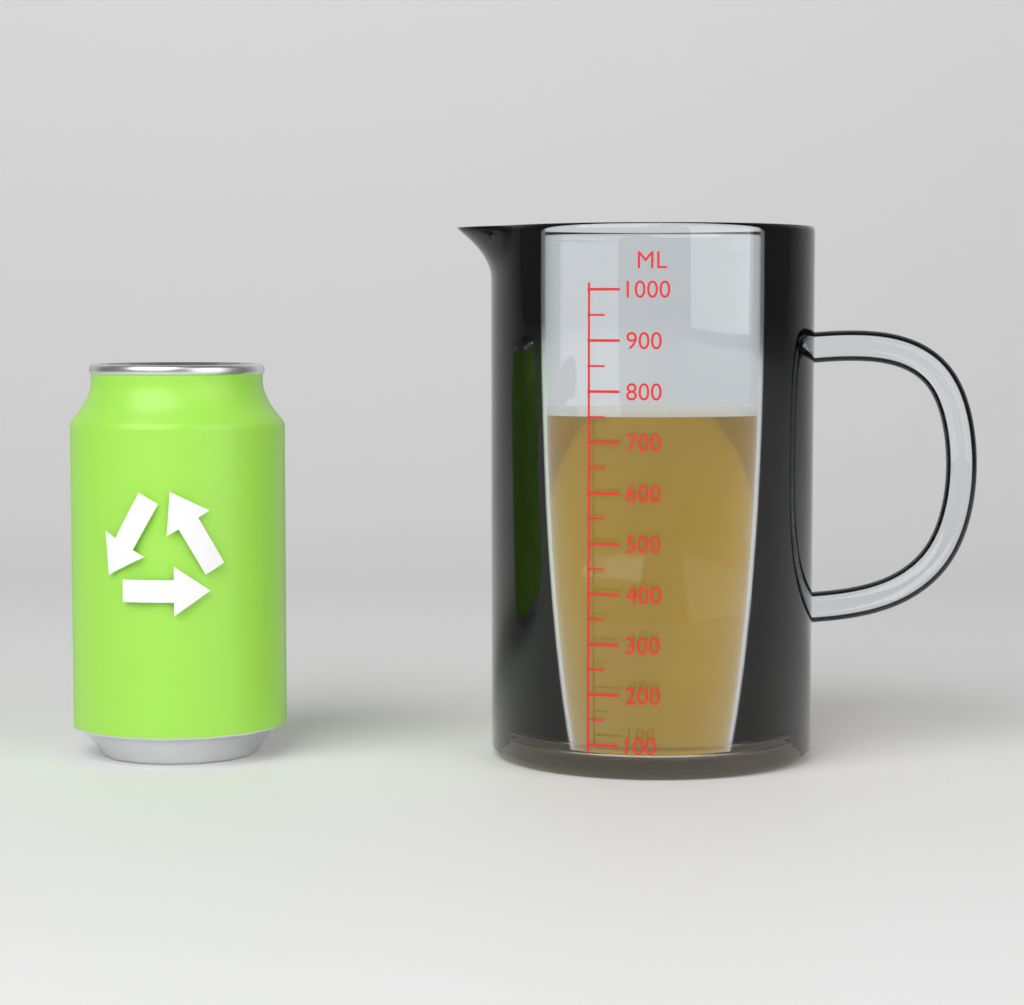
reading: 750 ml
